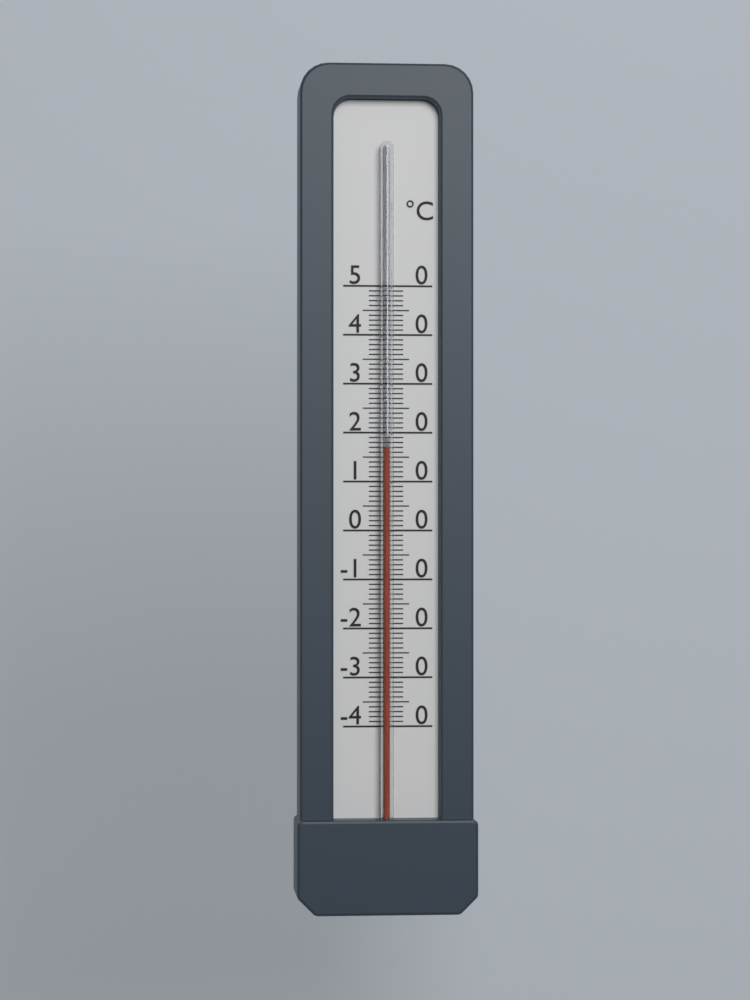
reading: 17 °C
